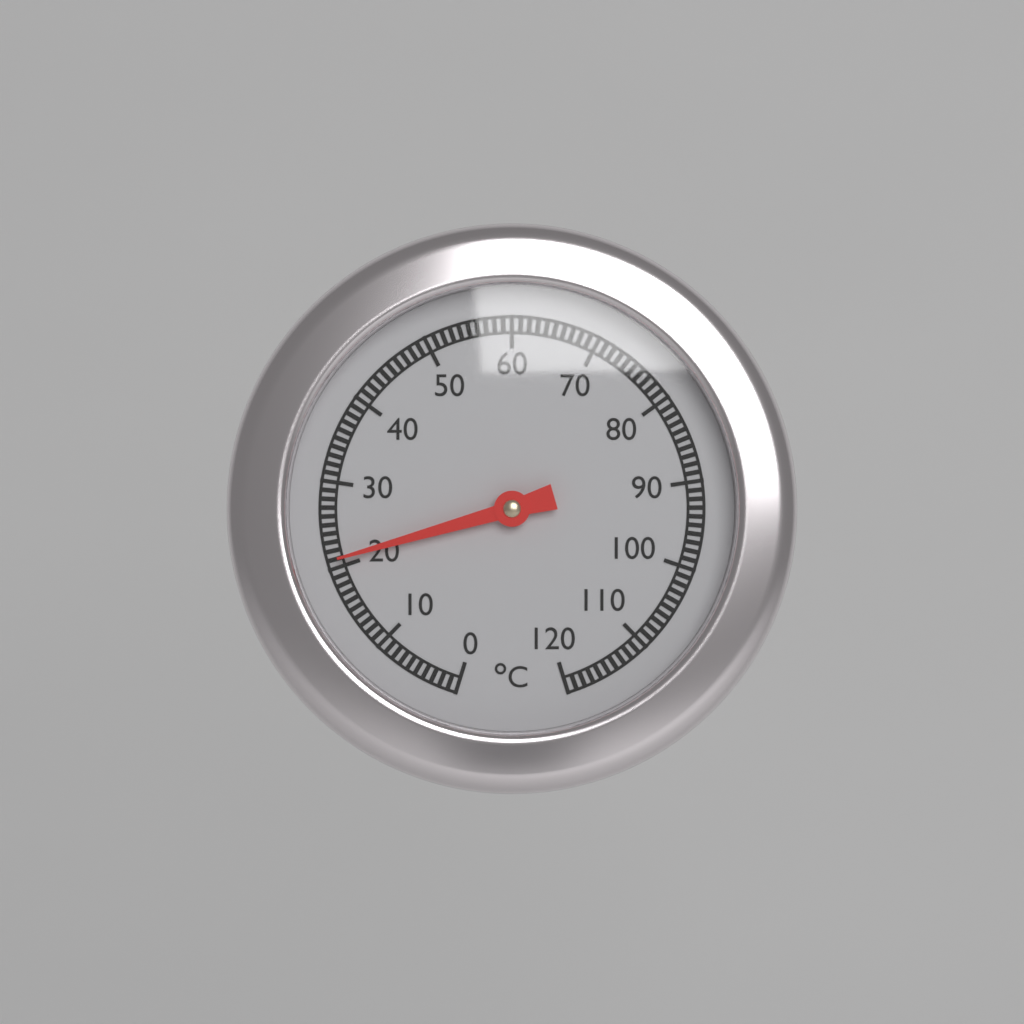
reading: 21 °C
